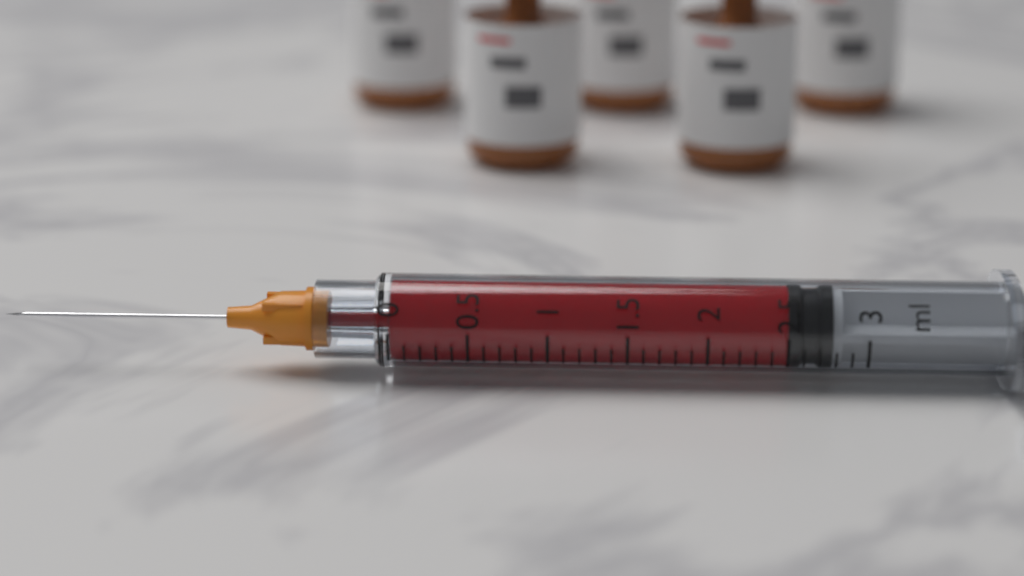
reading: 2.5 ml
